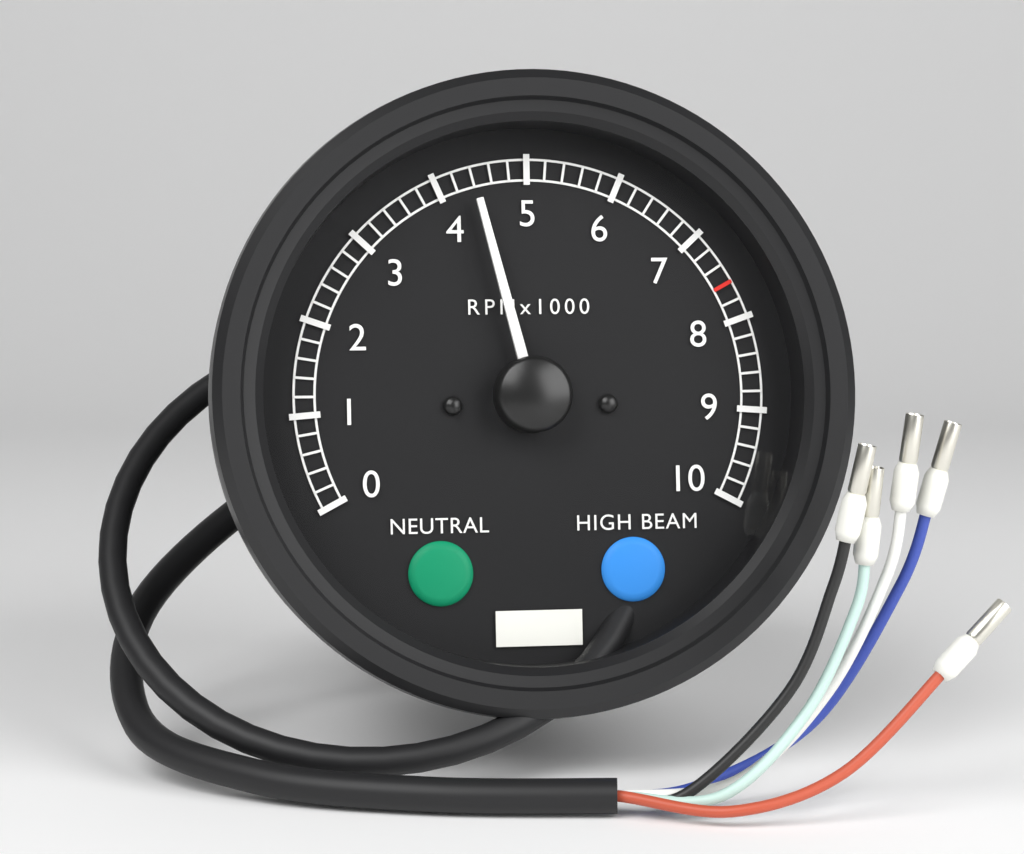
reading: 4400 RPM
